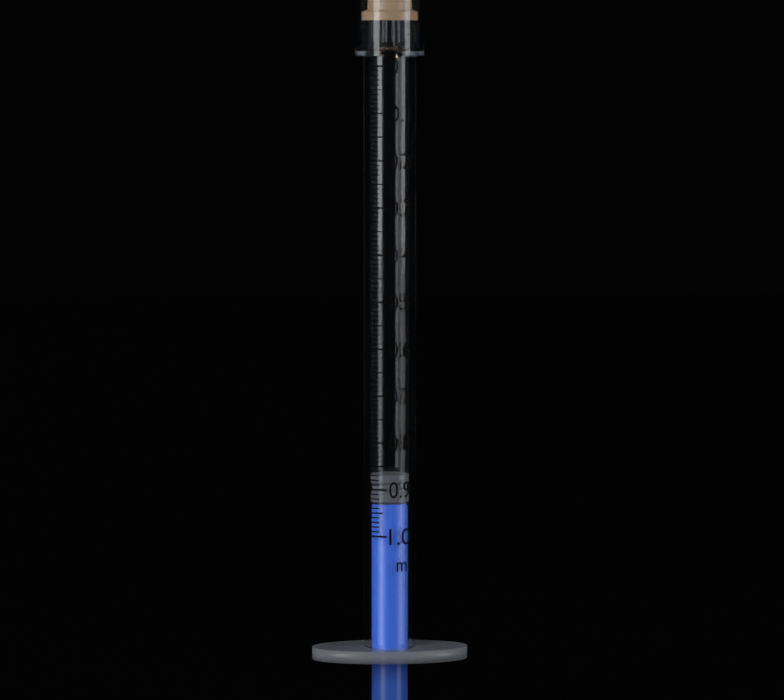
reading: 0.87 ml
